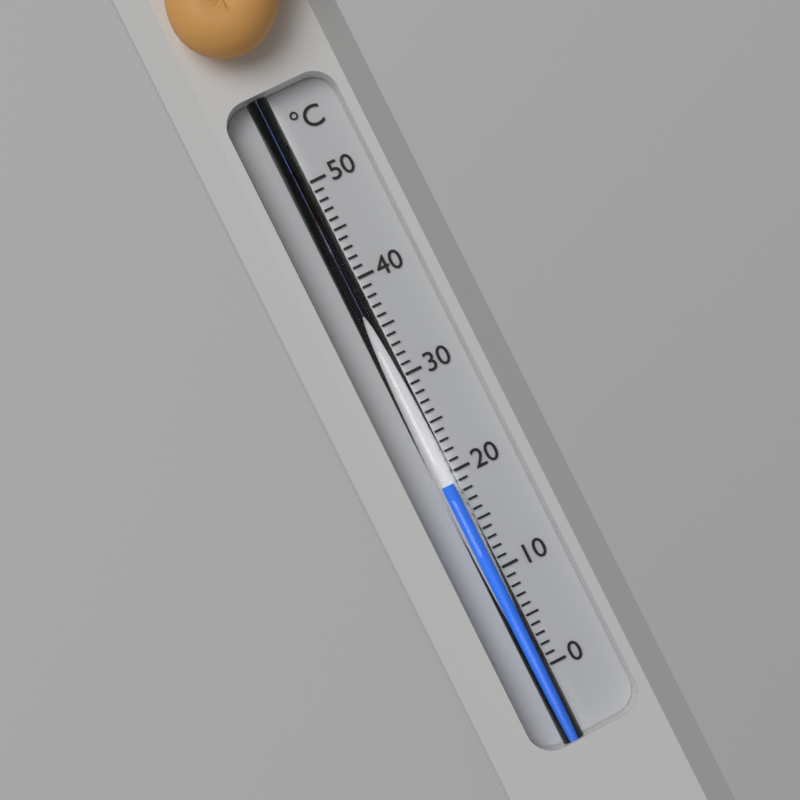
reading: 19 °C
